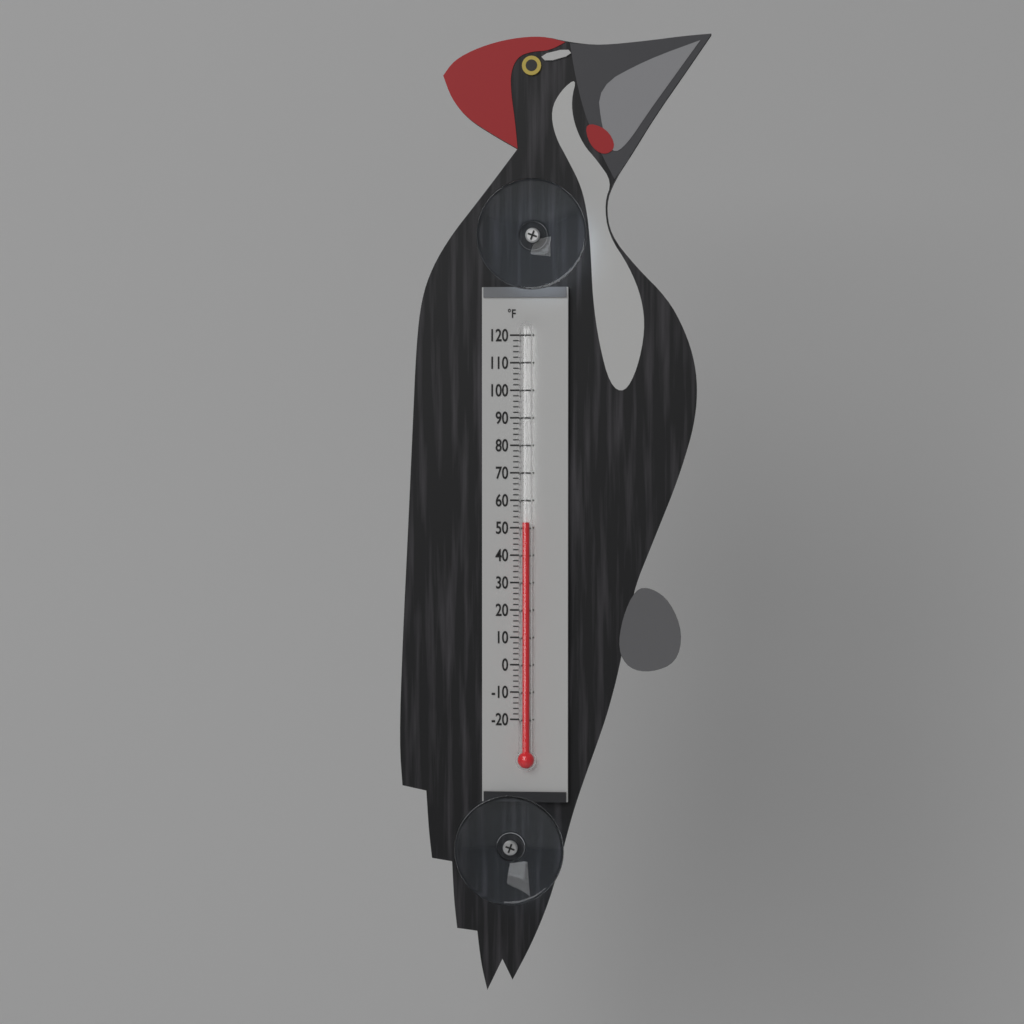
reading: 52 °F
